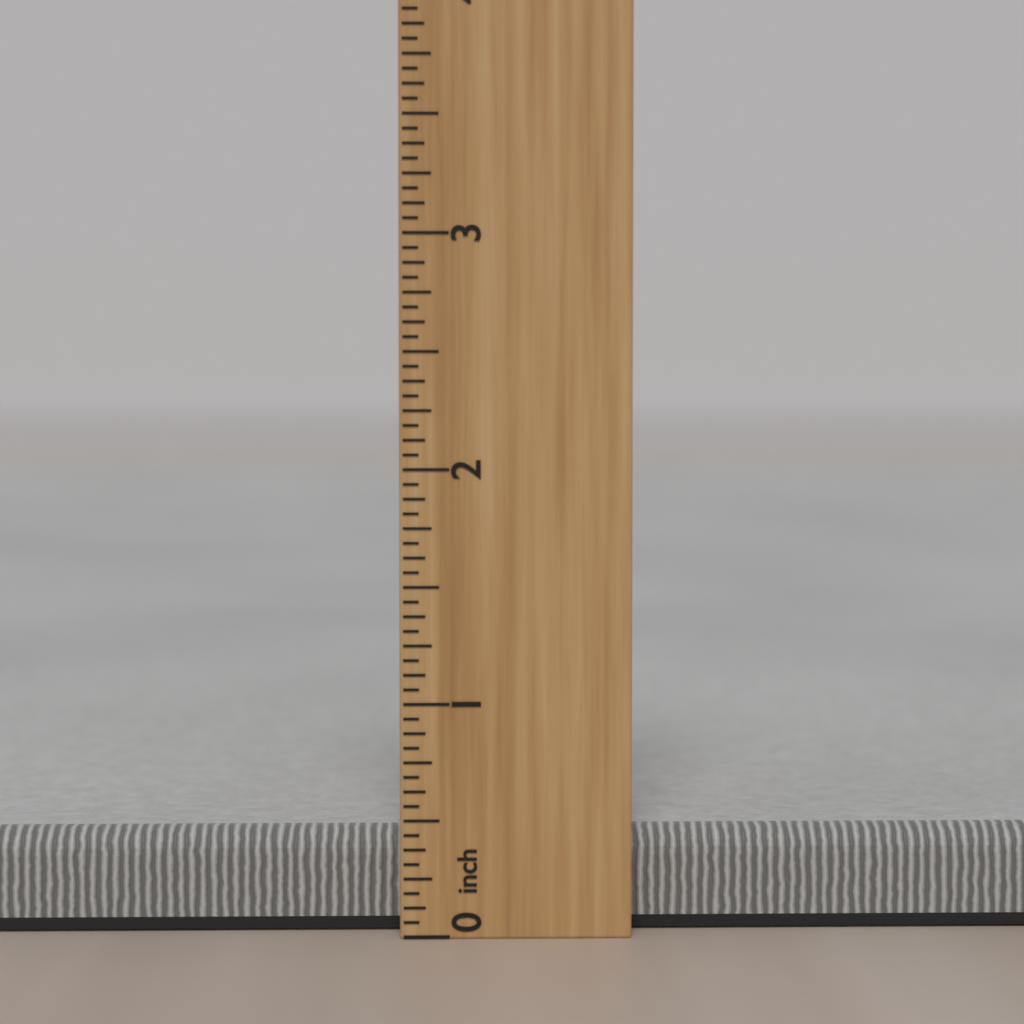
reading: 0.4375 inch
